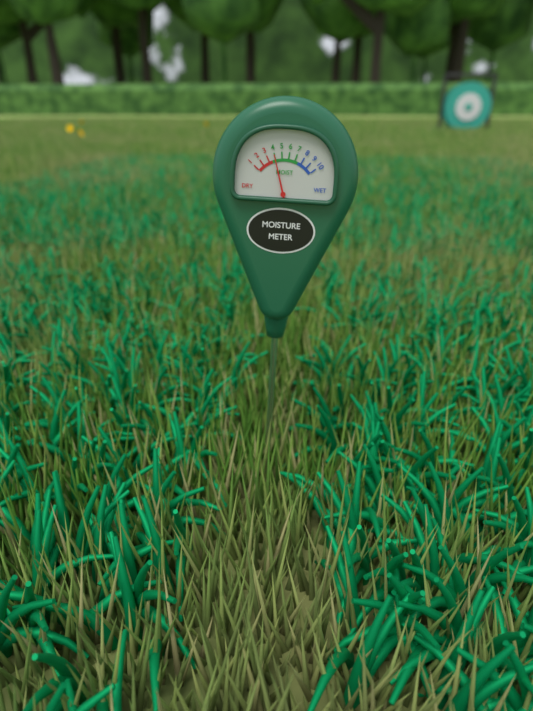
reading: 4 (no unit)
